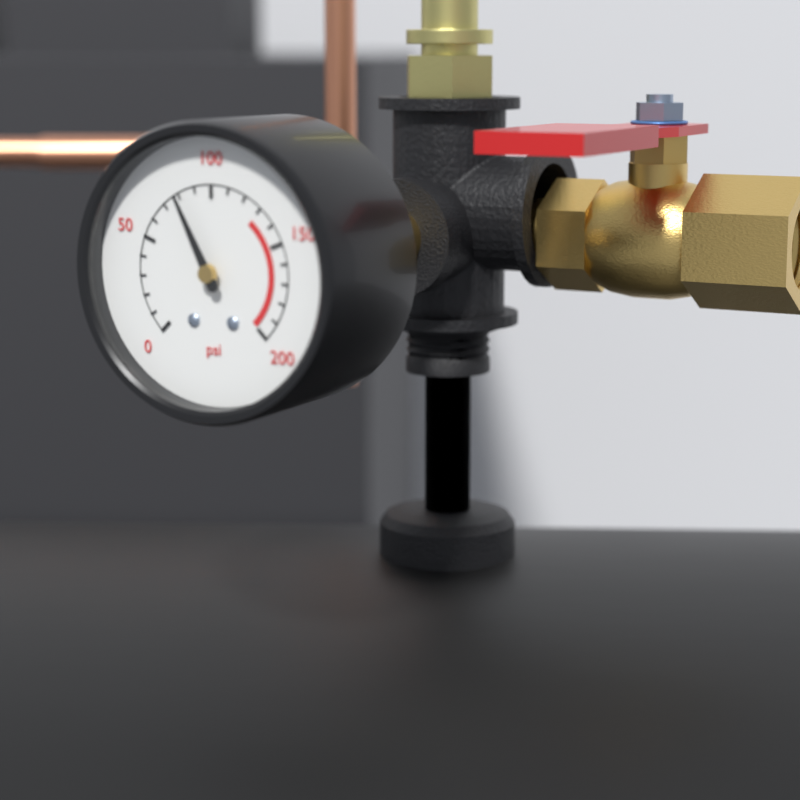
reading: 80 psi
